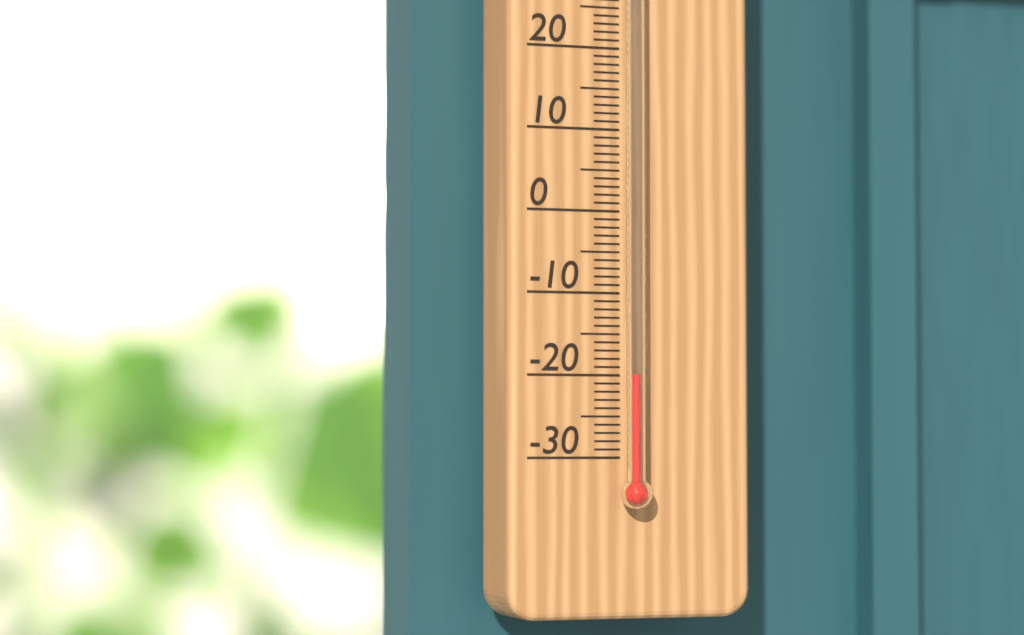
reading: -20 °C
